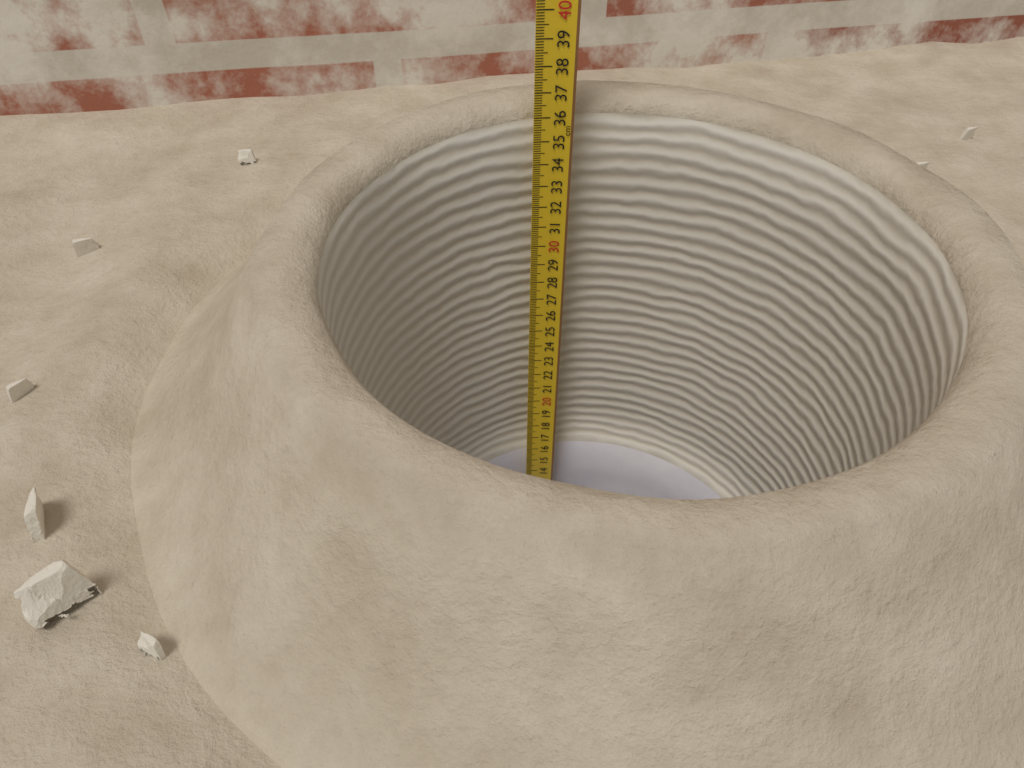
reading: 36.2 cm
